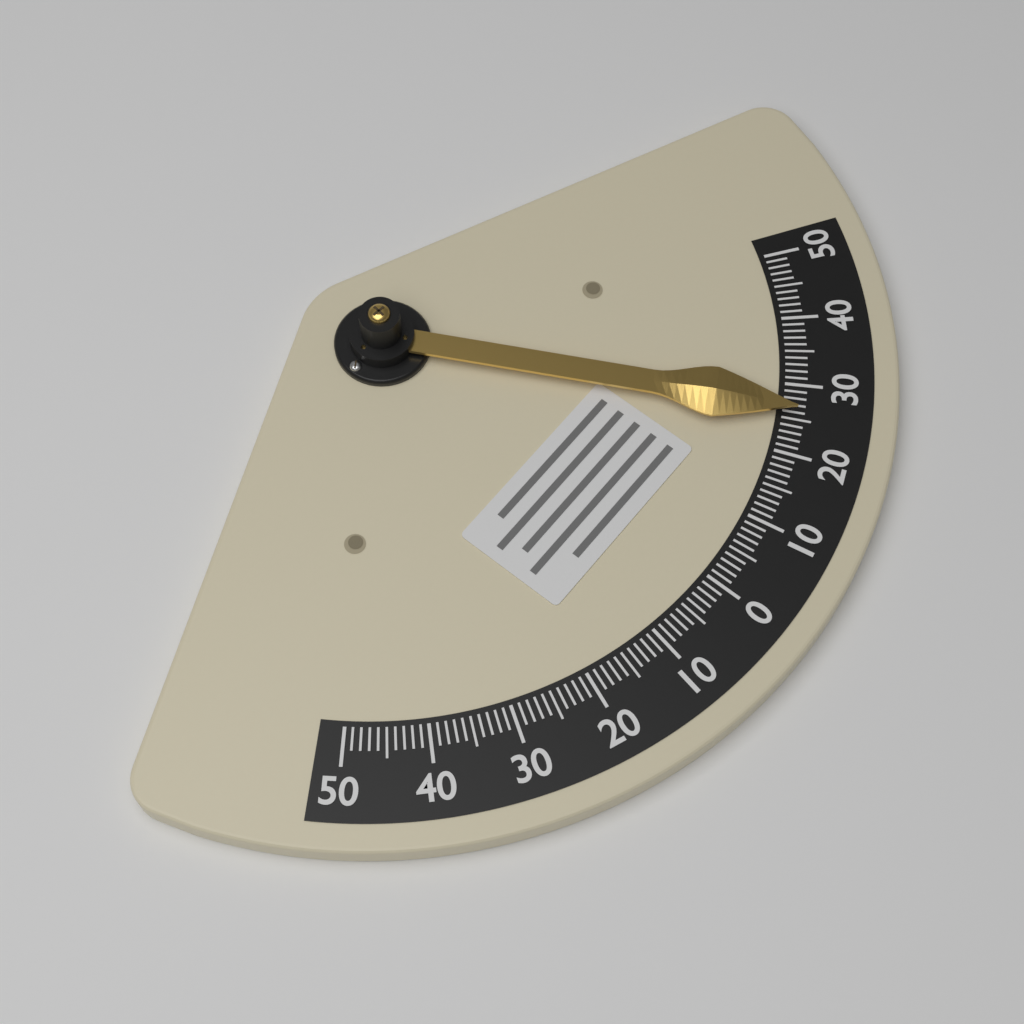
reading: 26 (no unit)
